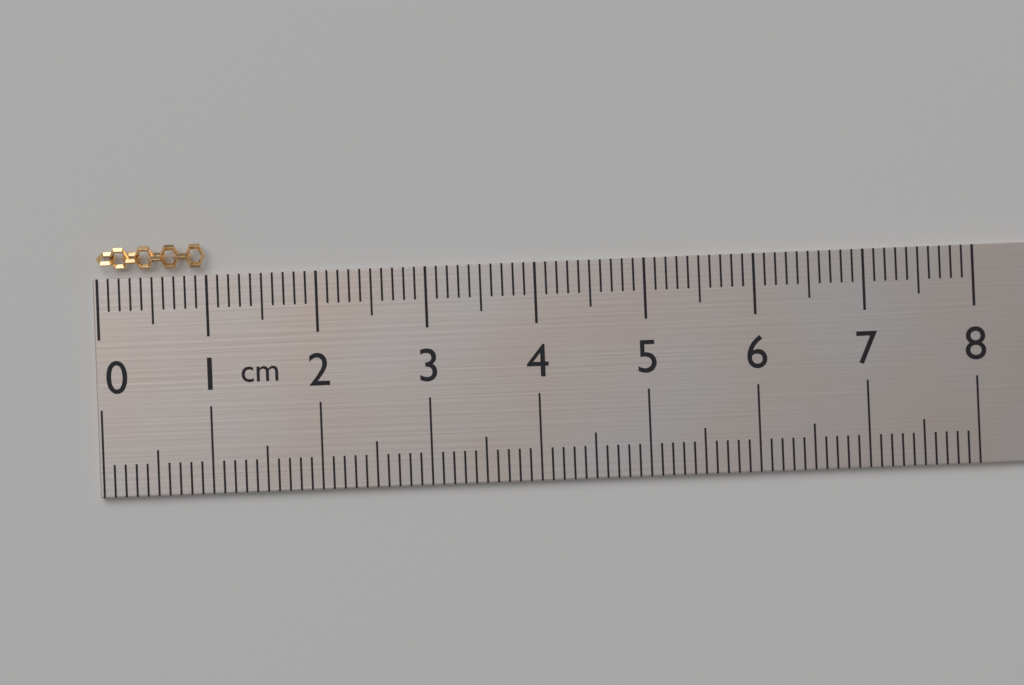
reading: 1.0 cm
